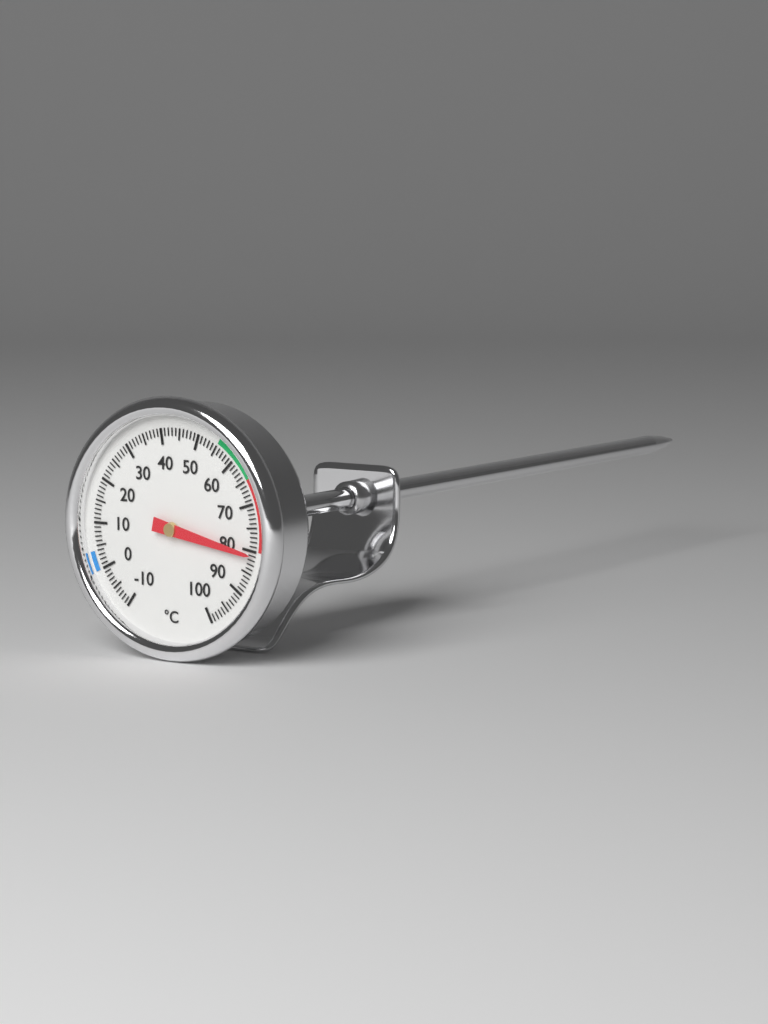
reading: 81 °C
